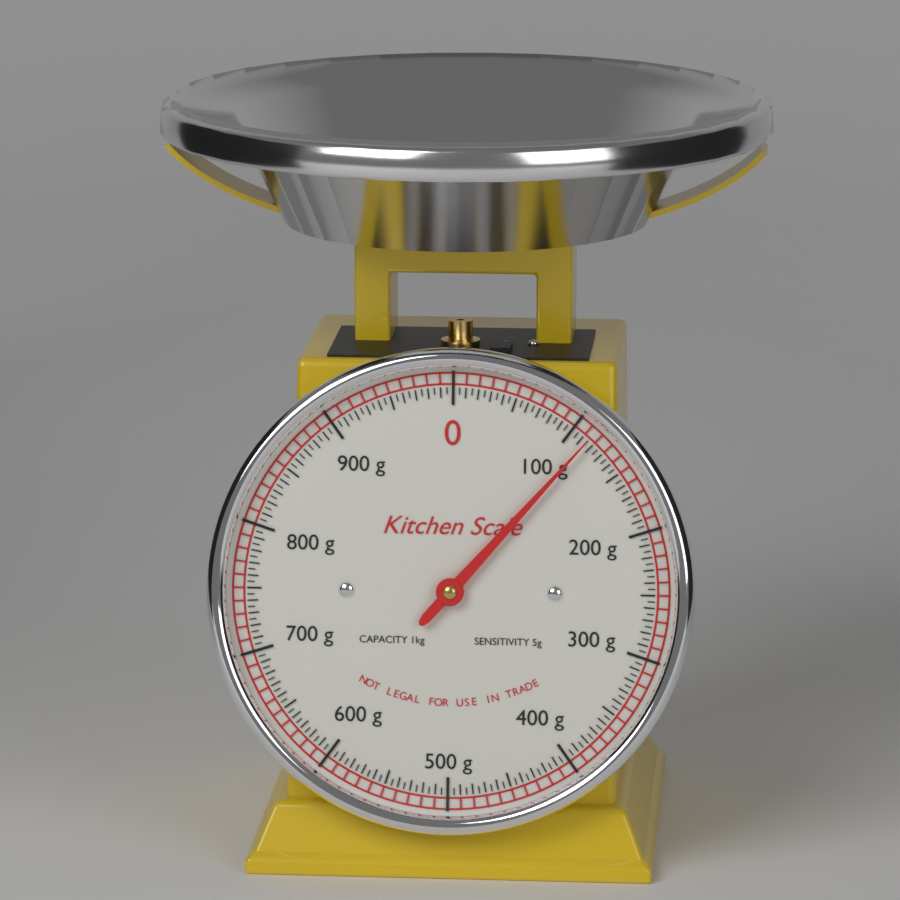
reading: 115 g
